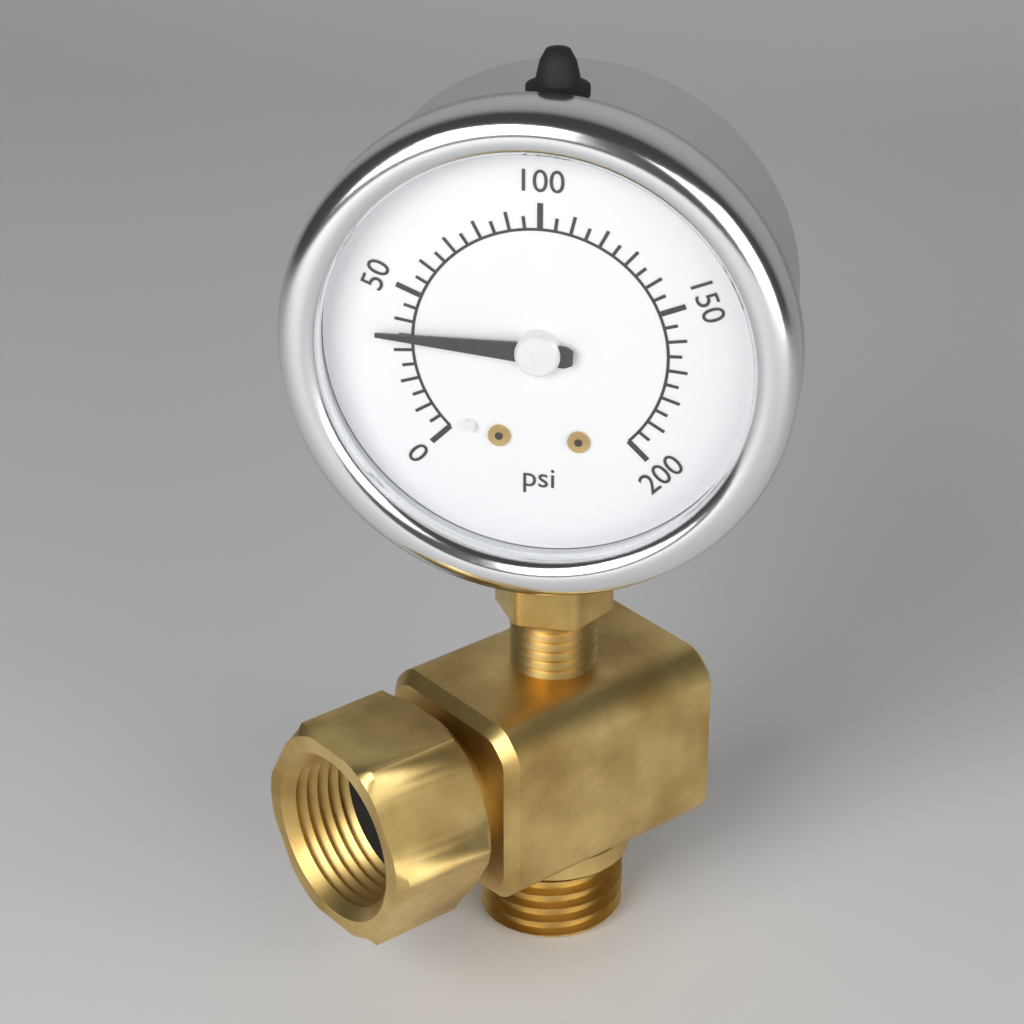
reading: 35 psi
